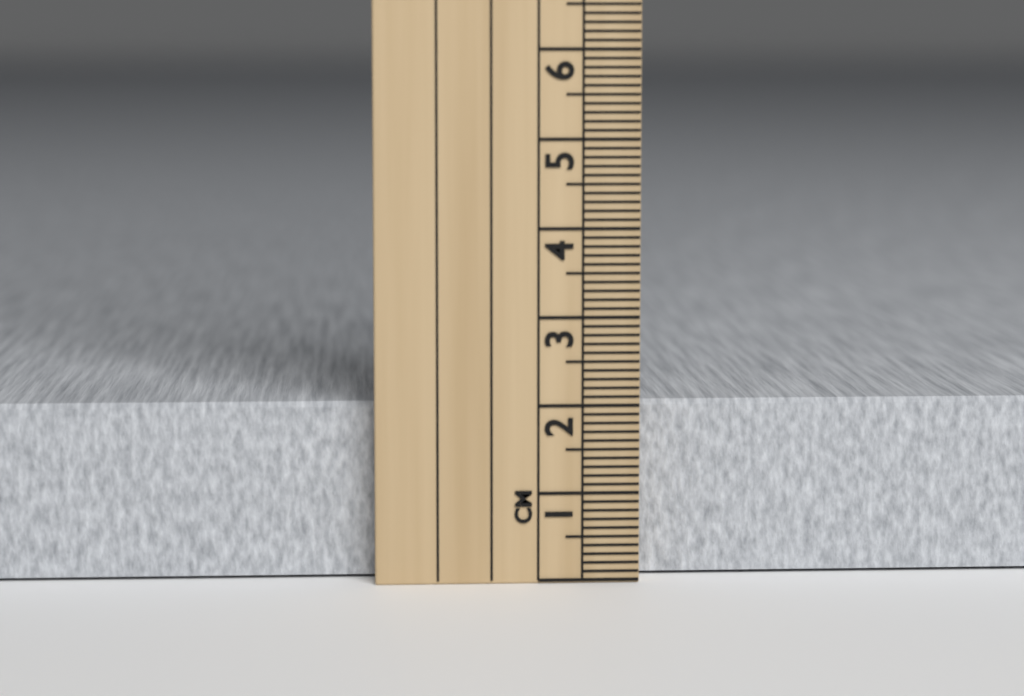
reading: 2.0 cm
